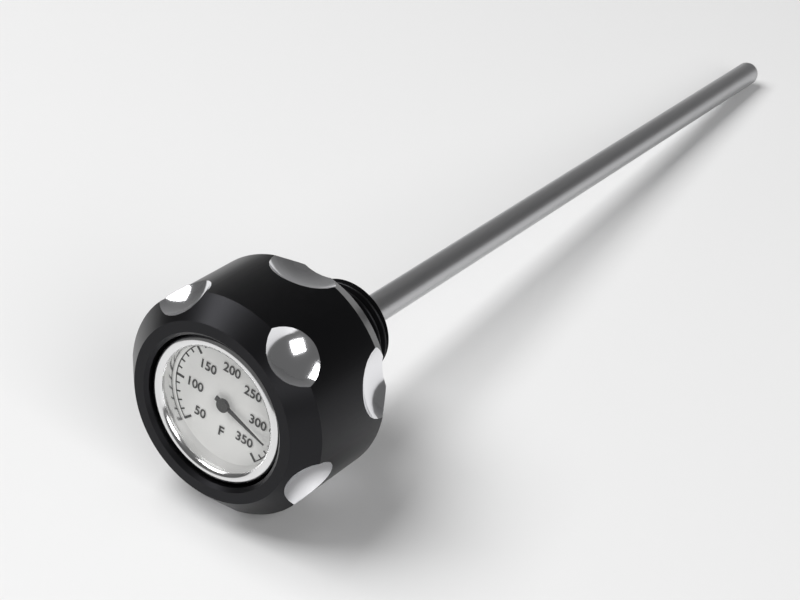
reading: 320 °F
